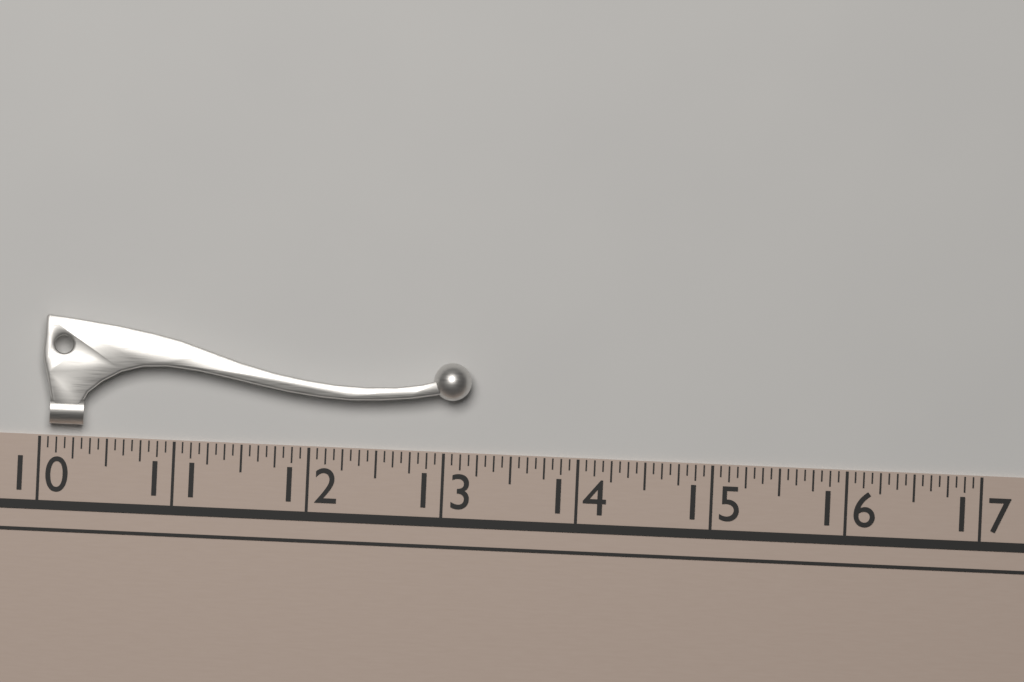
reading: 13.1875 (no unit)
